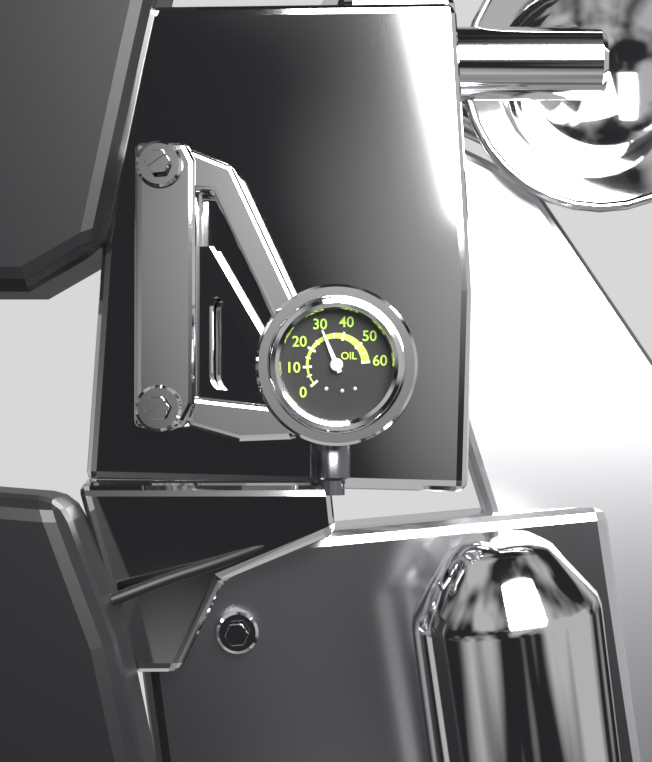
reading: 30 (no unit)
